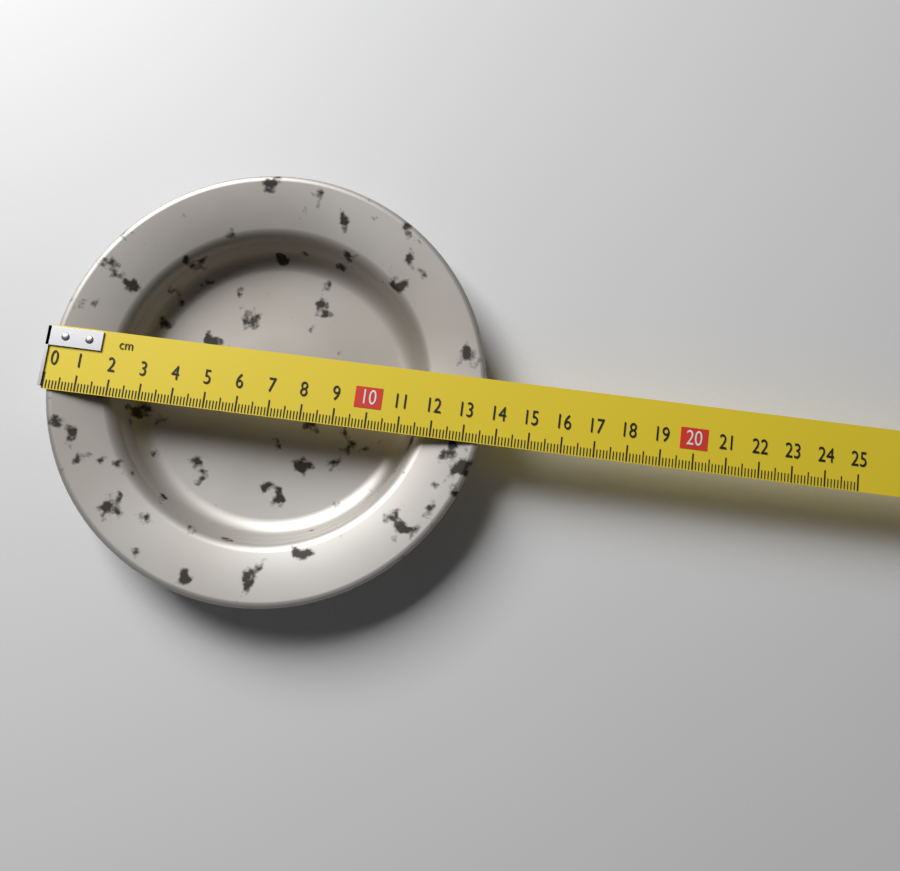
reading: 13.6 cm
